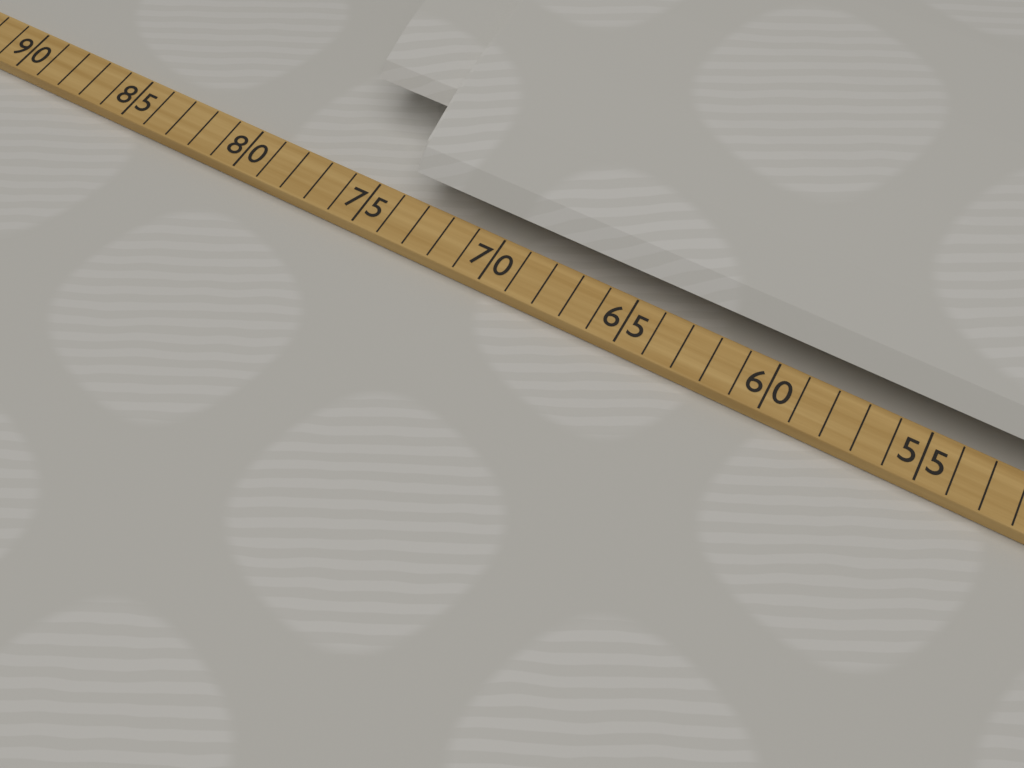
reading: 77 (no unit)
